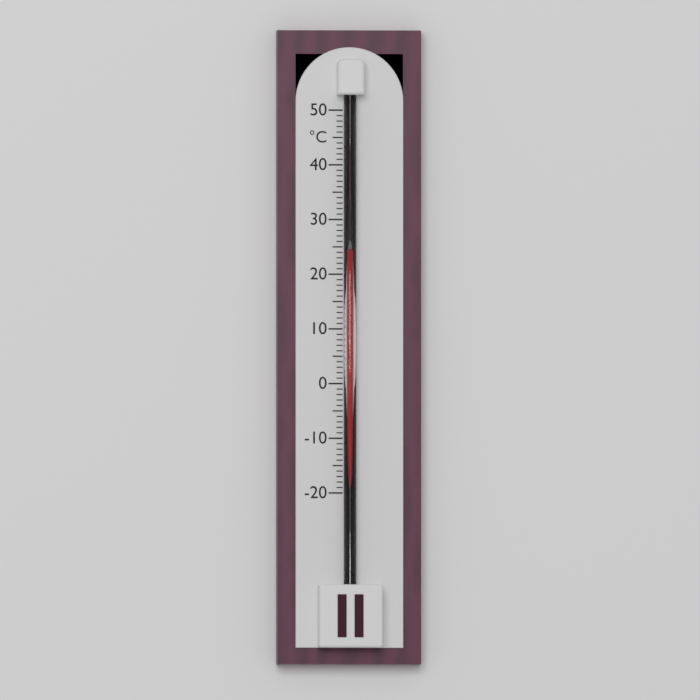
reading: 24 °C
